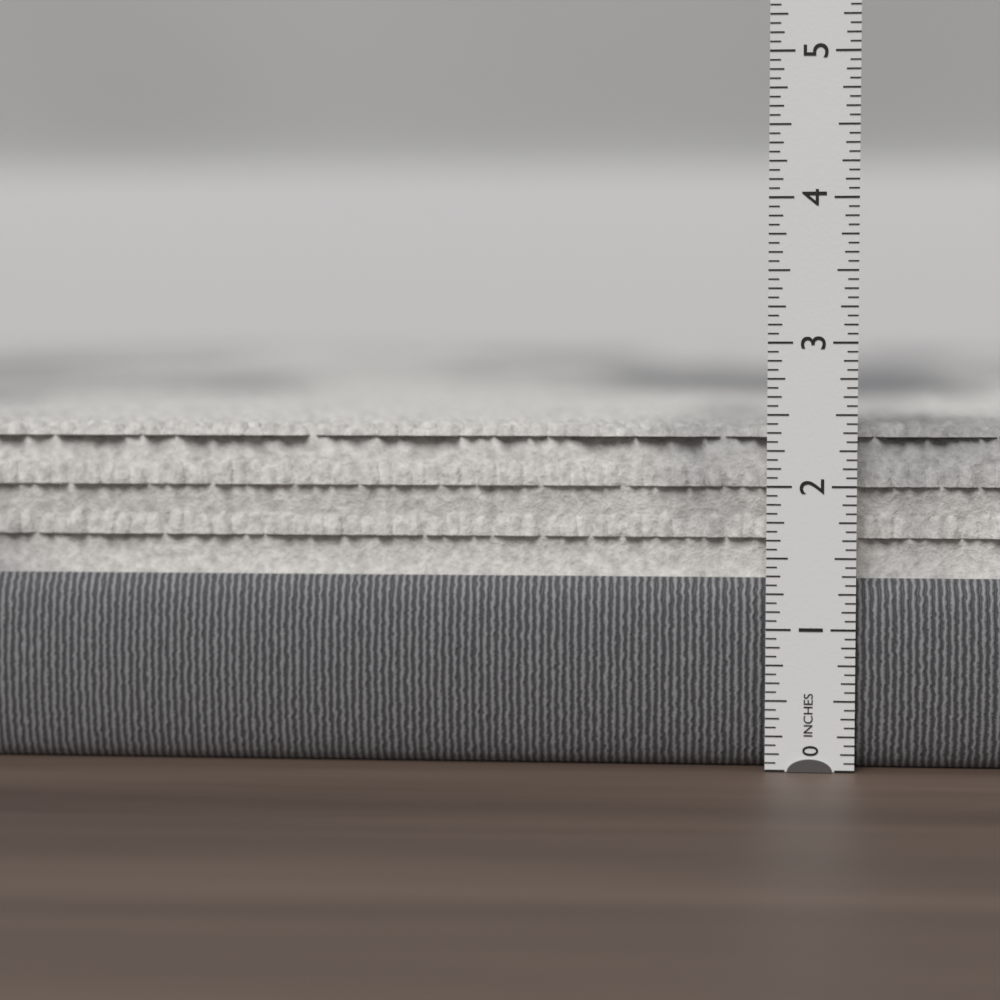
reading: 2.4375 in
